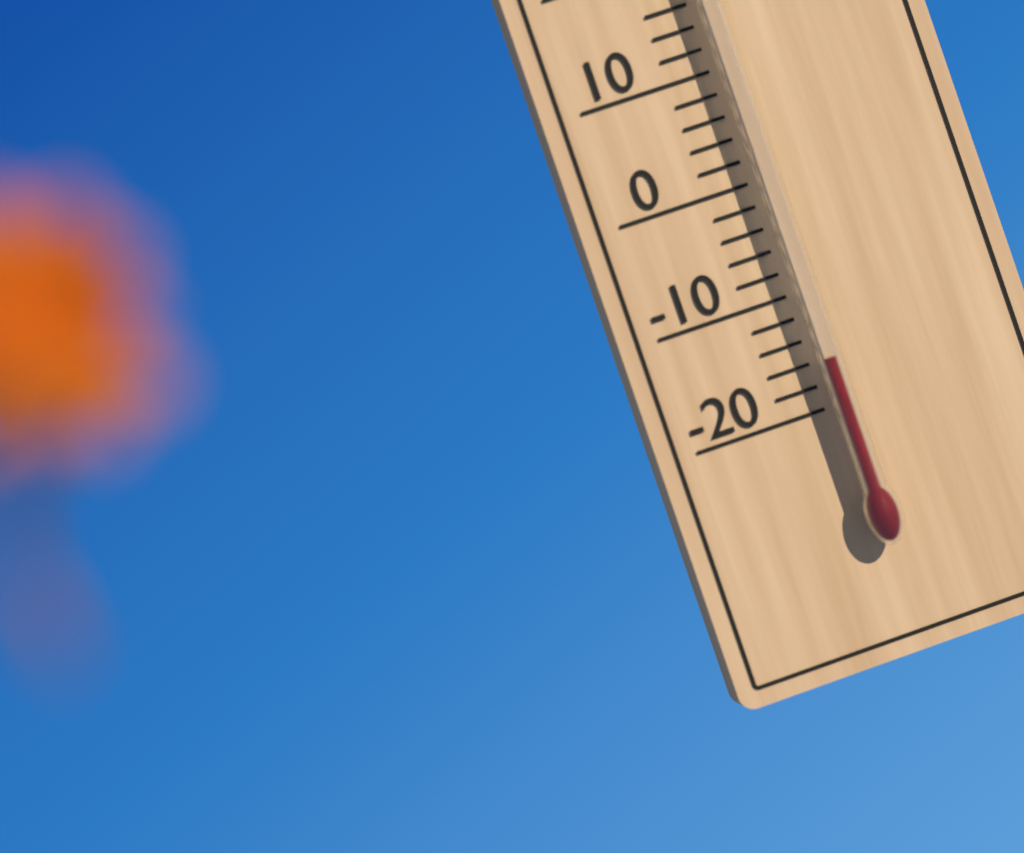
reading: -16 °C
